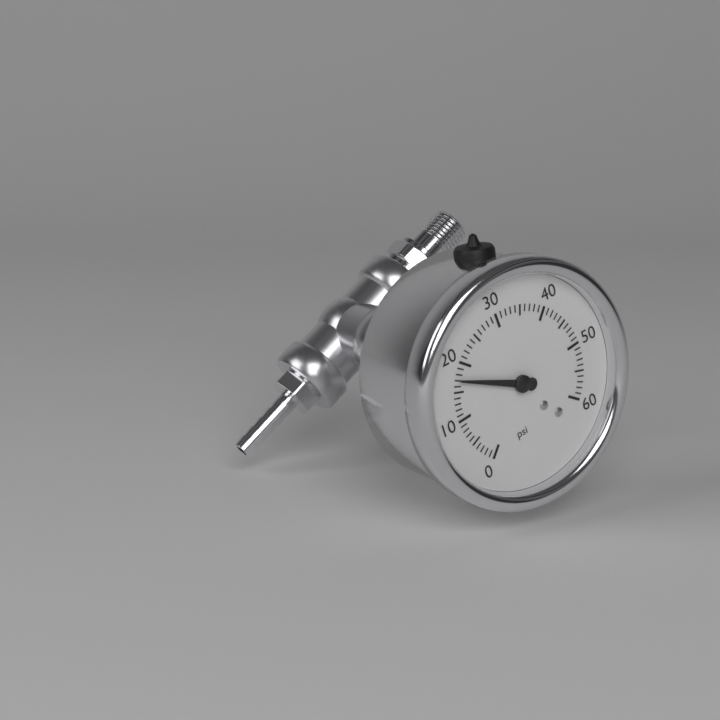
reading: 17 psi
